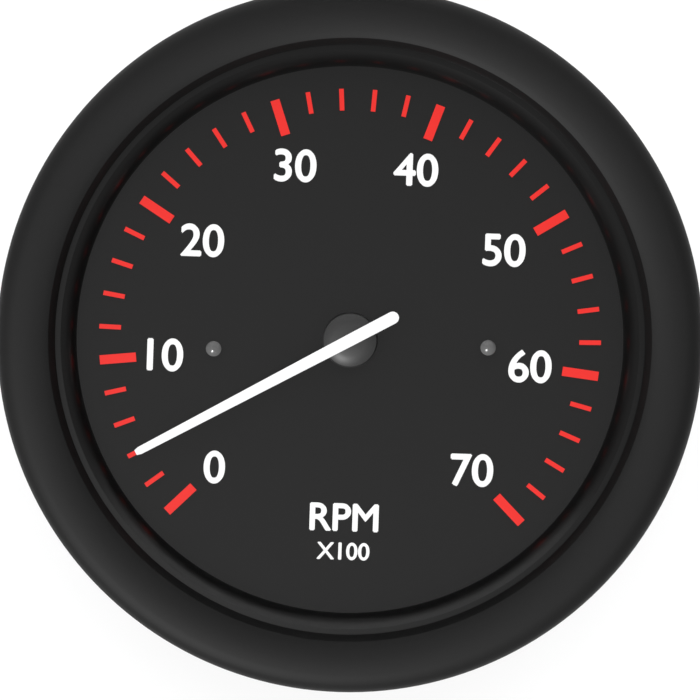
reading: 4 RPM x100
